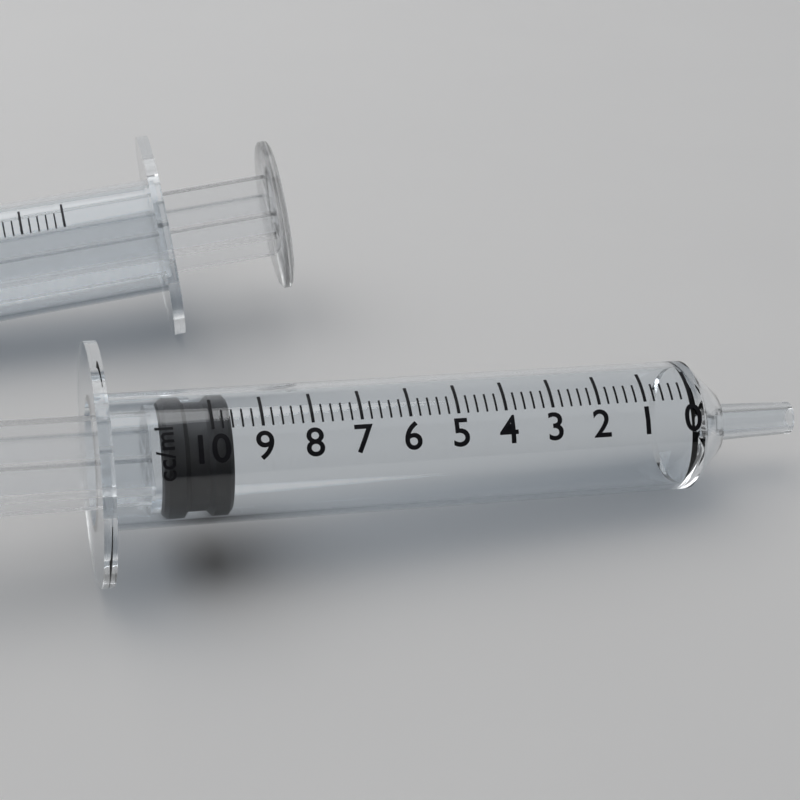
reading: 9.6 ml
